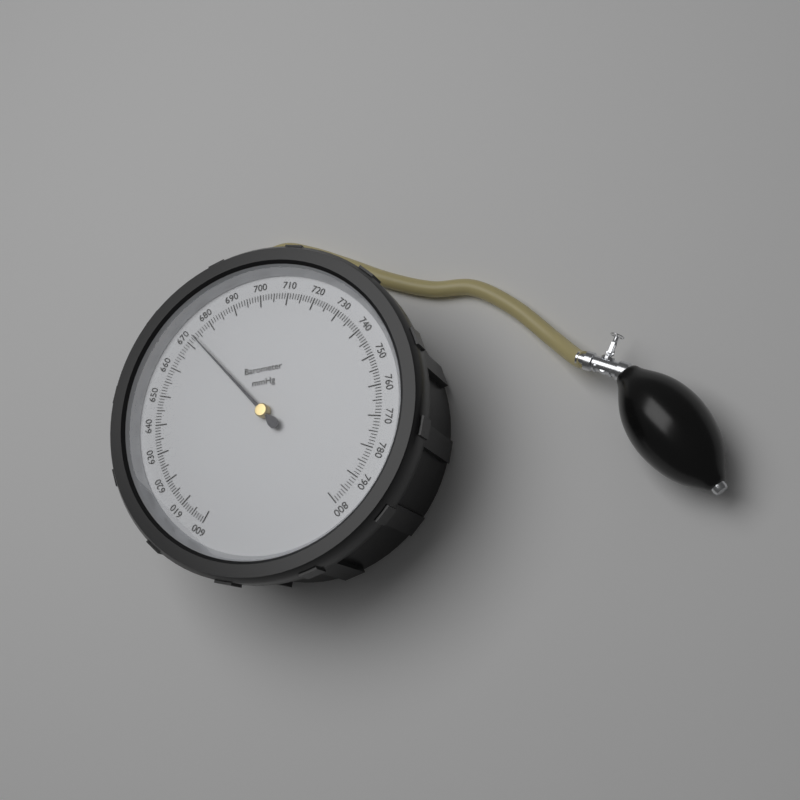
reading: 673 mmHg
